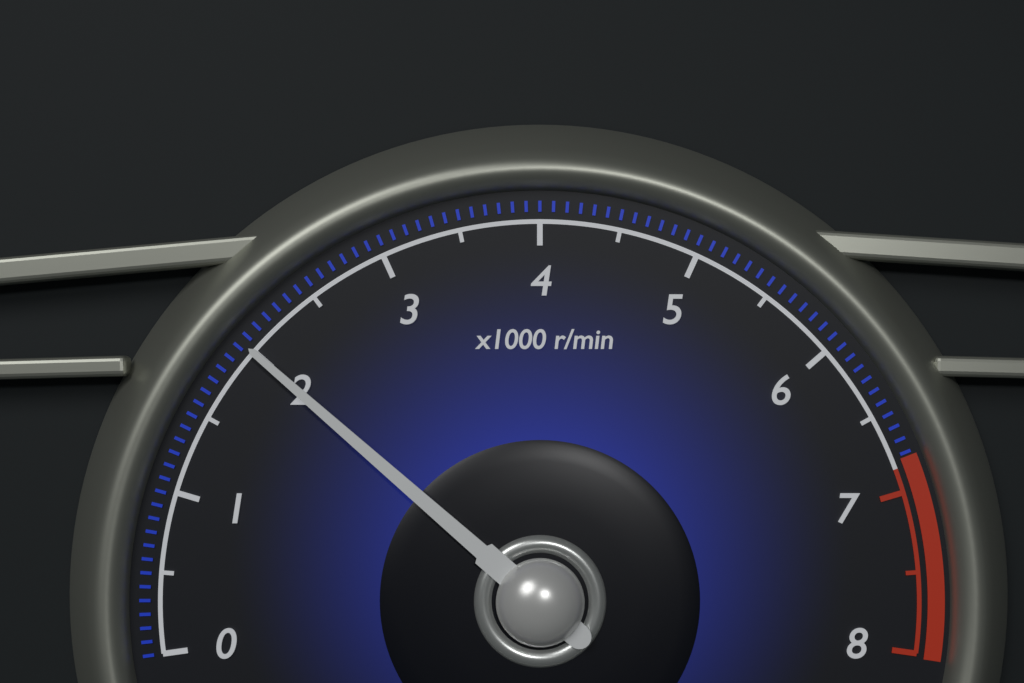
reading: 2.0 x1000 r/min
